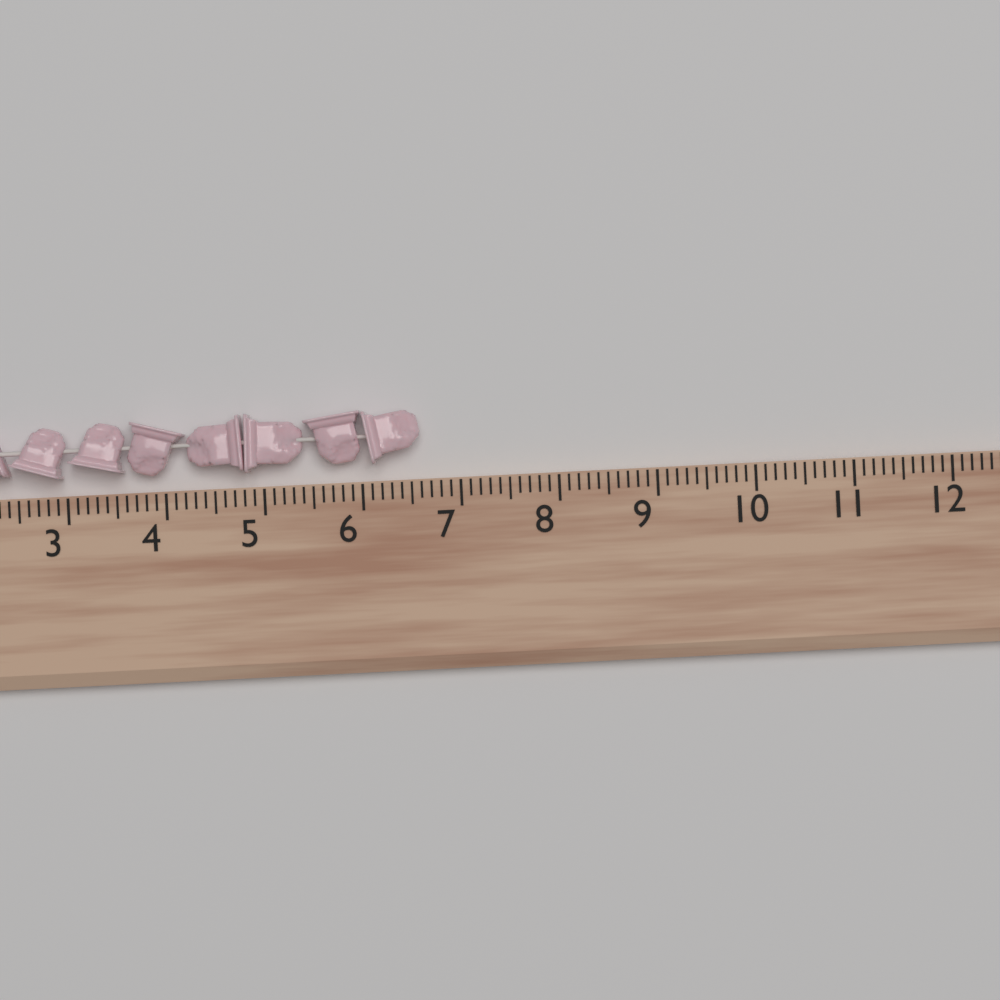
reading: 6.6 (no unit)
